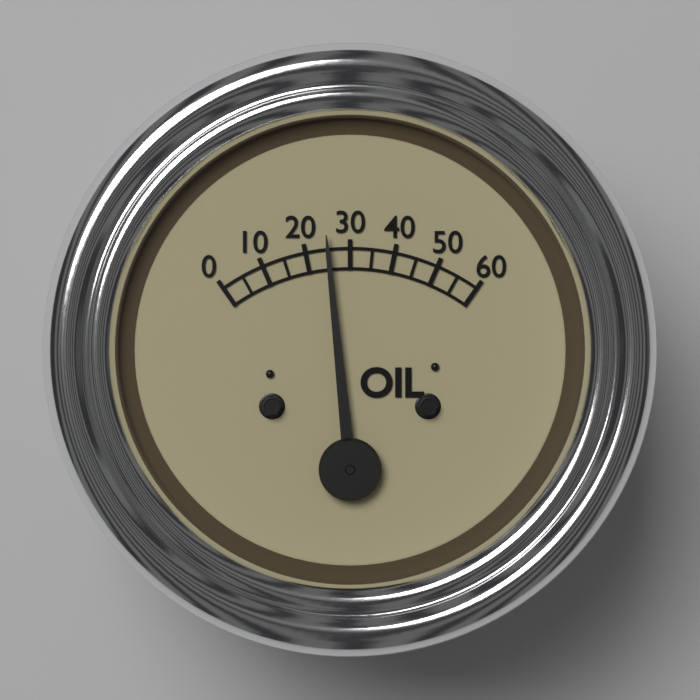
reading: 25 (no unit)
